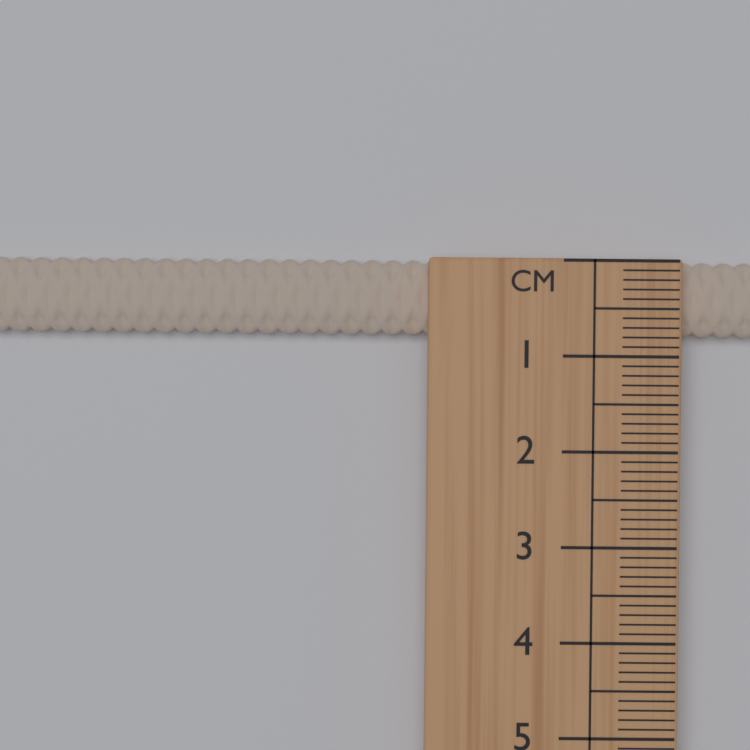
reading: 0.8 cm
